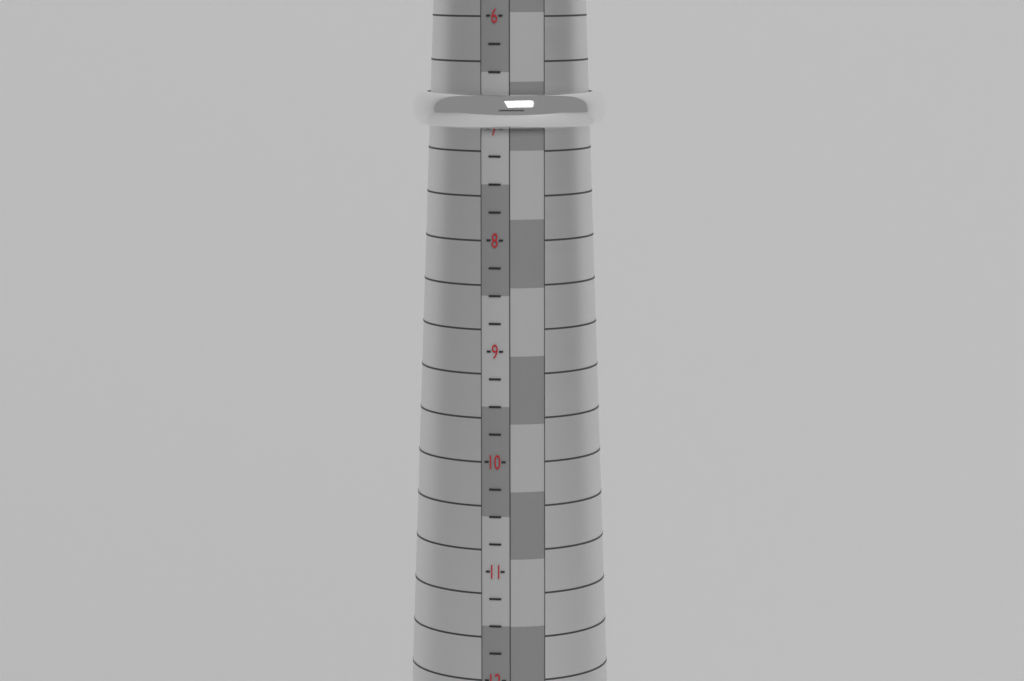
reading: 7.00 (no unit)
